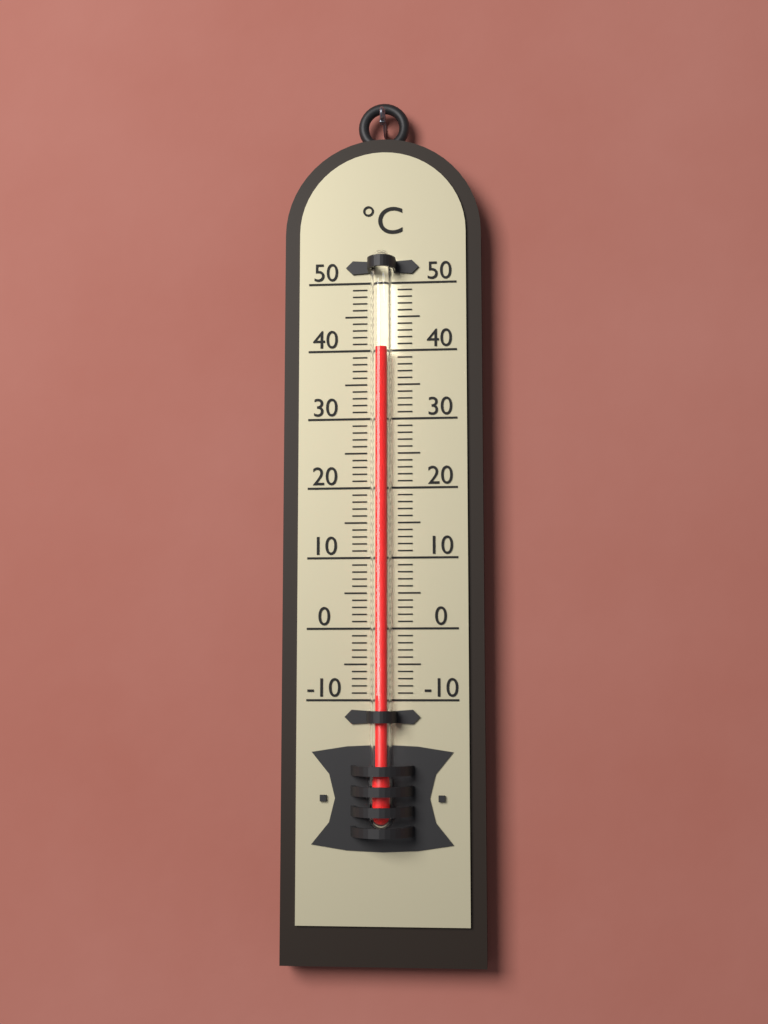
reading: 40 °C
